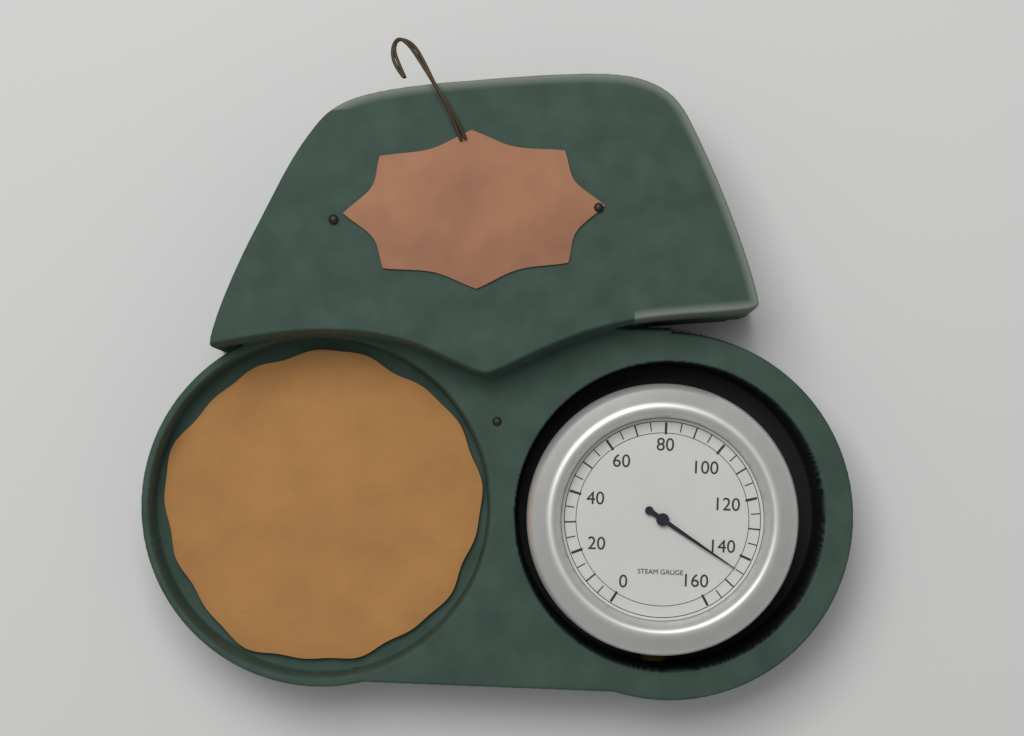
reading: 145 (no unit)
